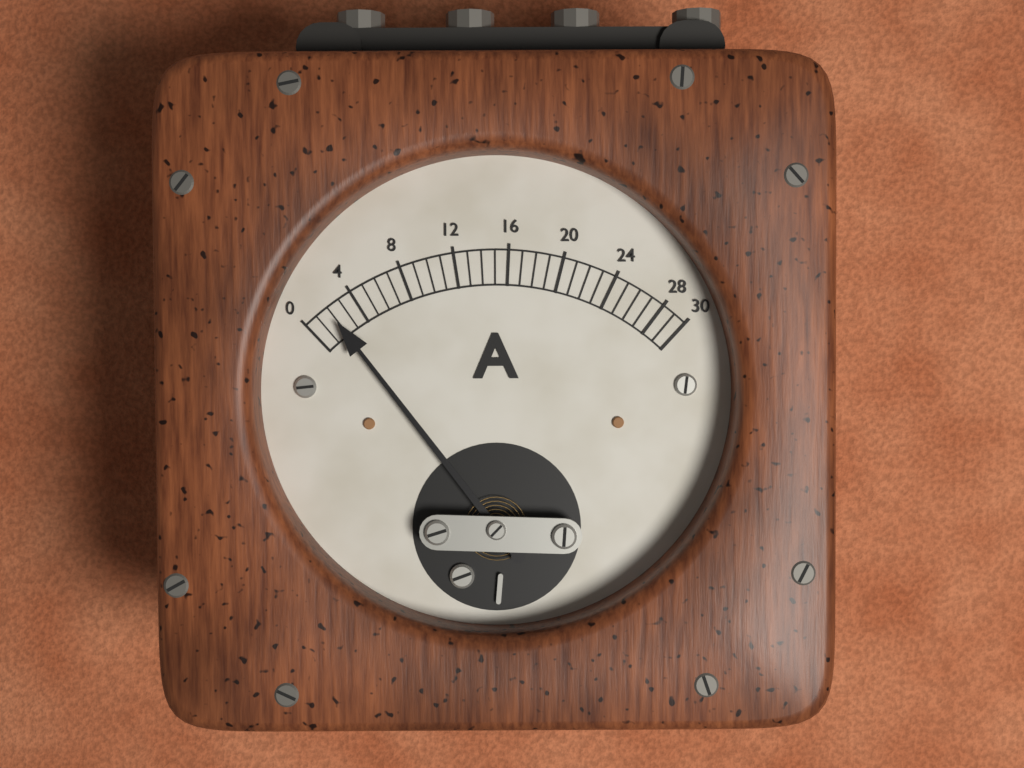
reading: 2 A
